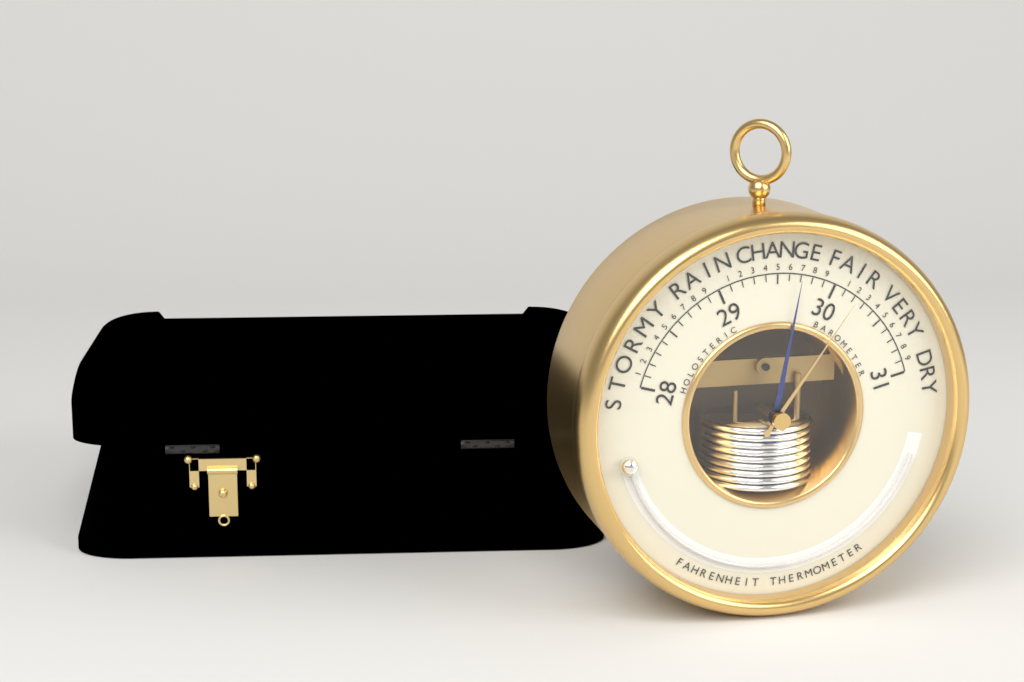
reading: 29.7 inHg
